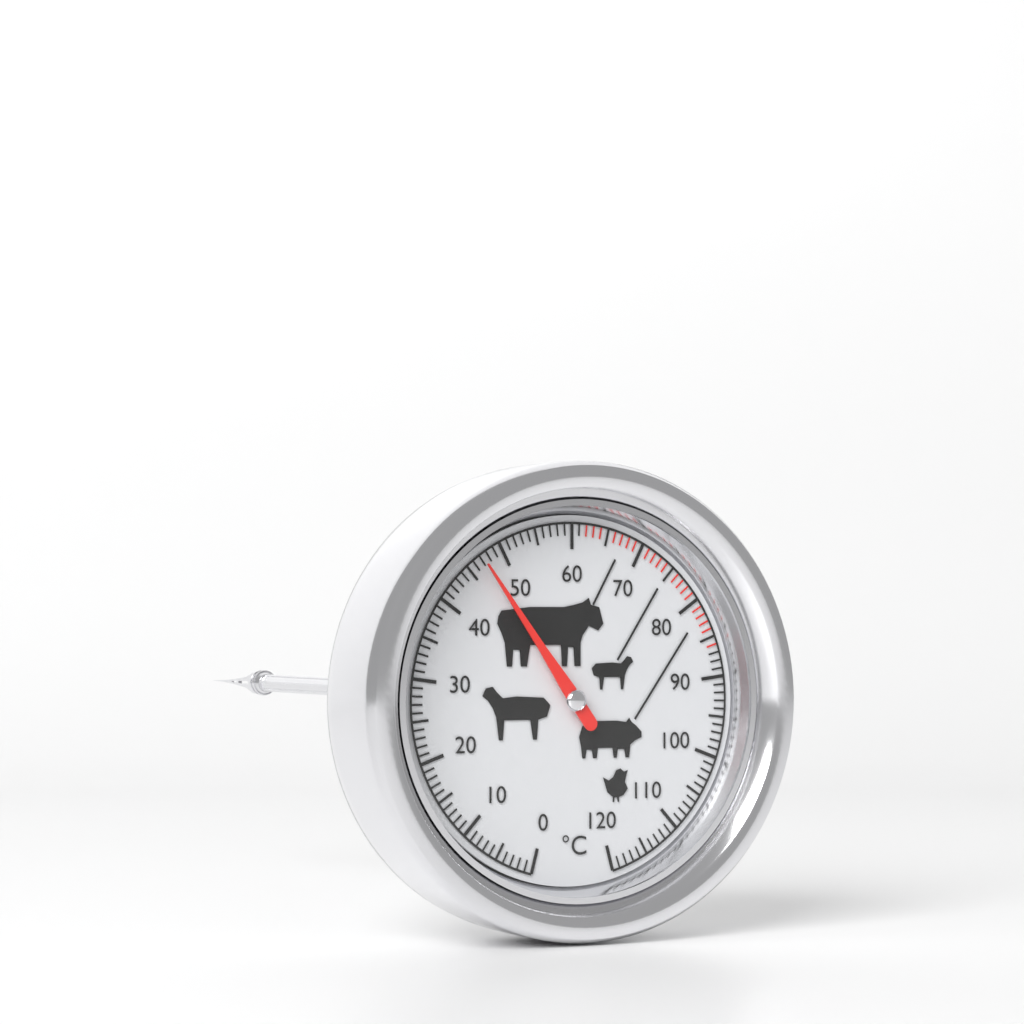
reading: 47 °C
